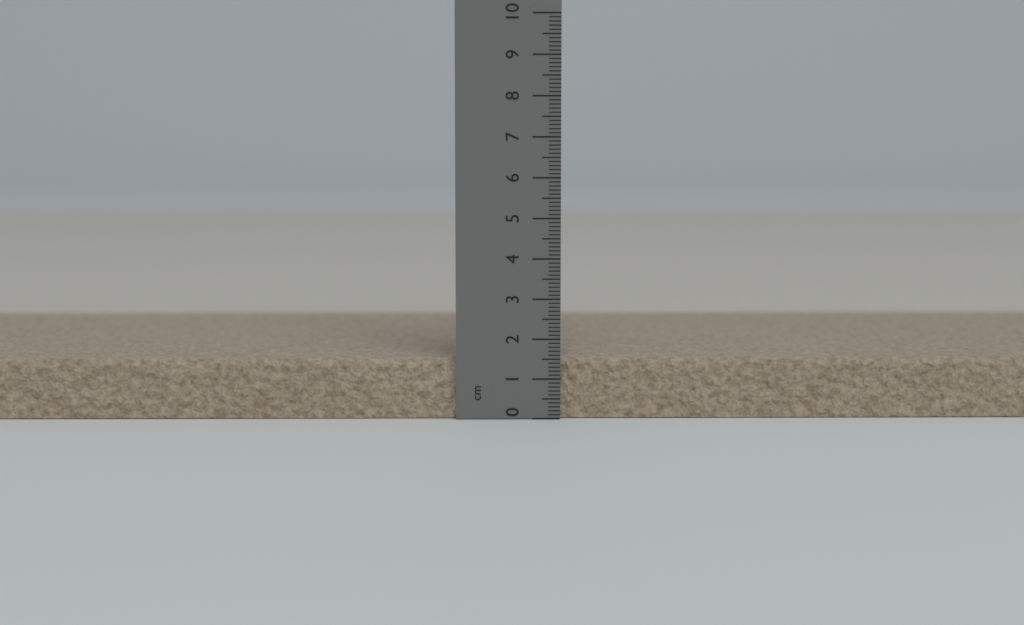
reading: 1.5 cm
